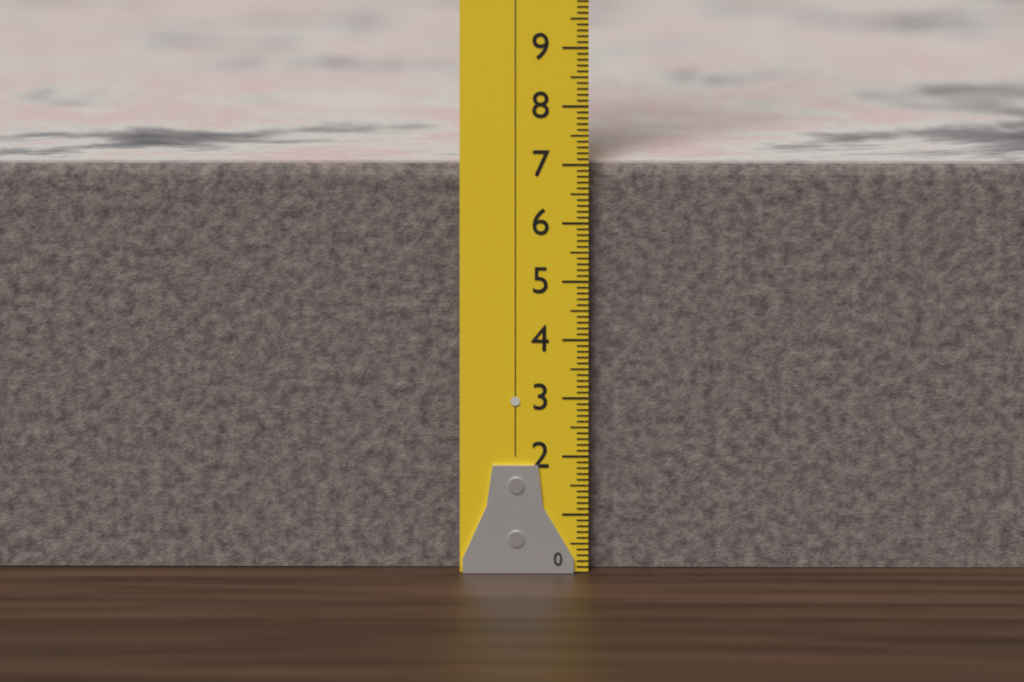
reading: 7.0 (no unit)
